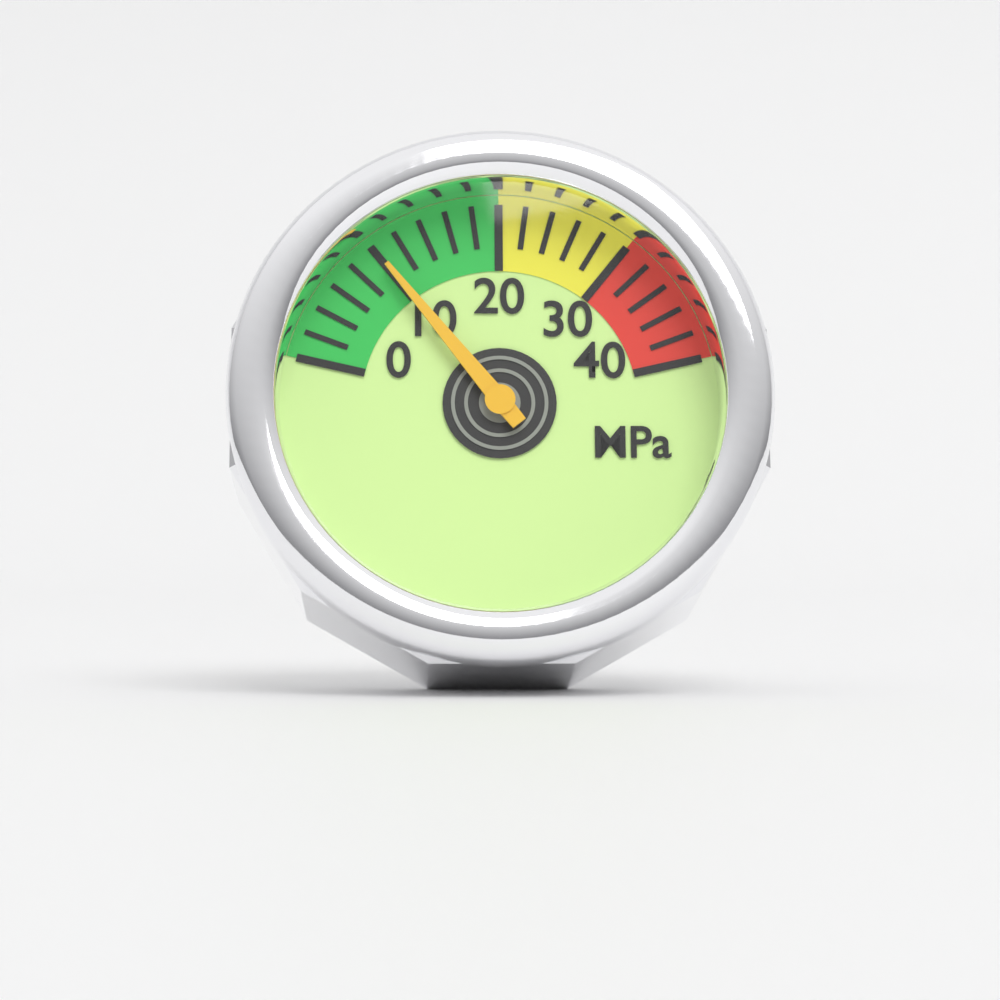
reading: 10 MPa
